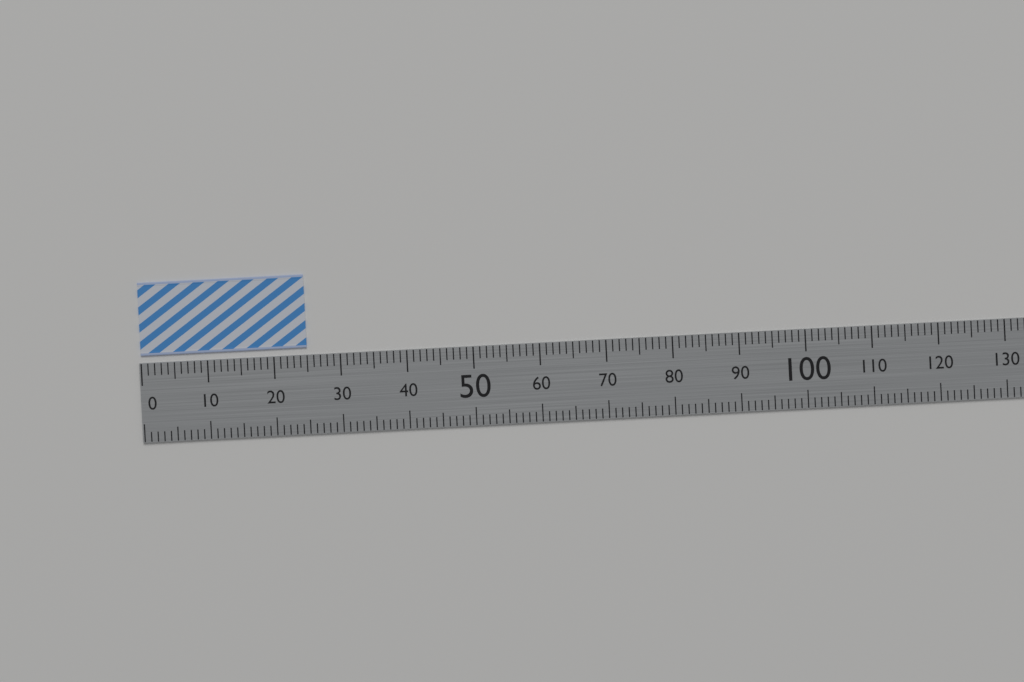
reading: 25 (no unit)
